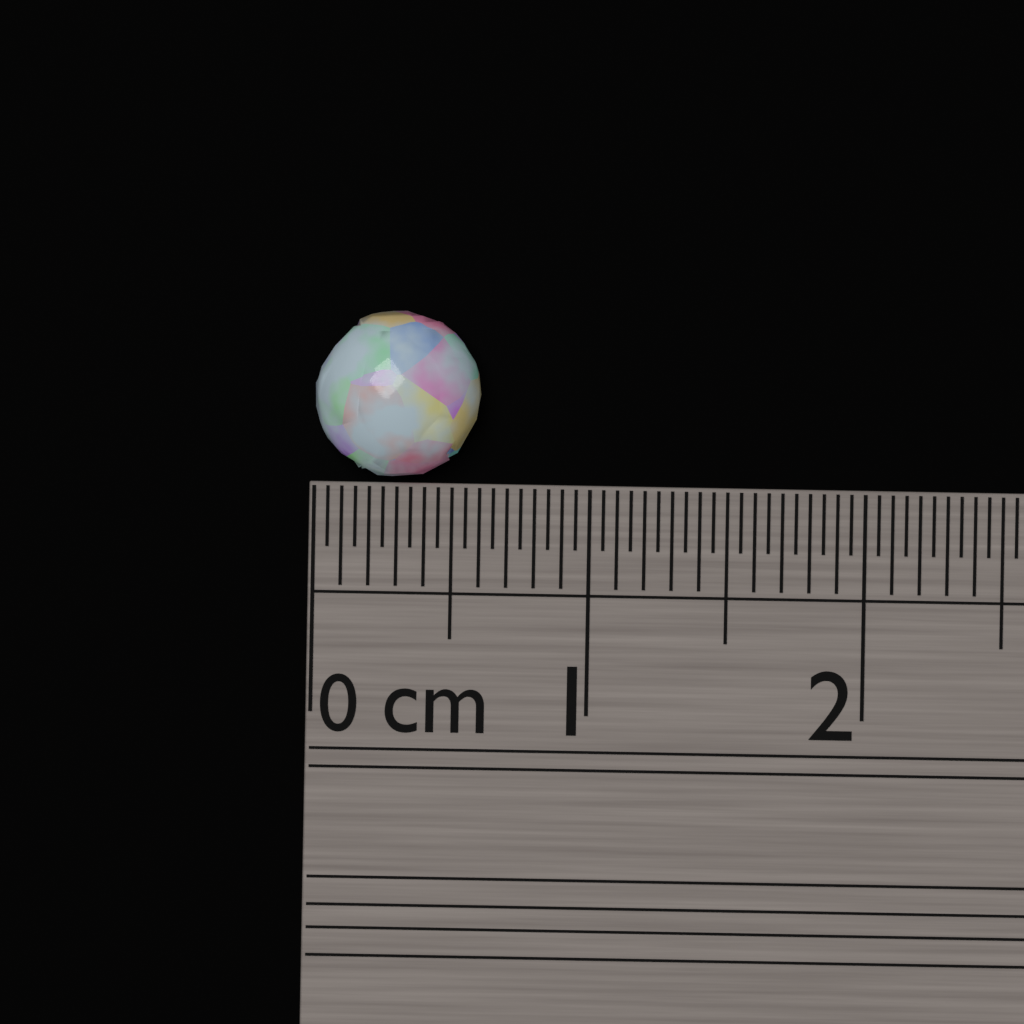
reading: 0.60 cm
